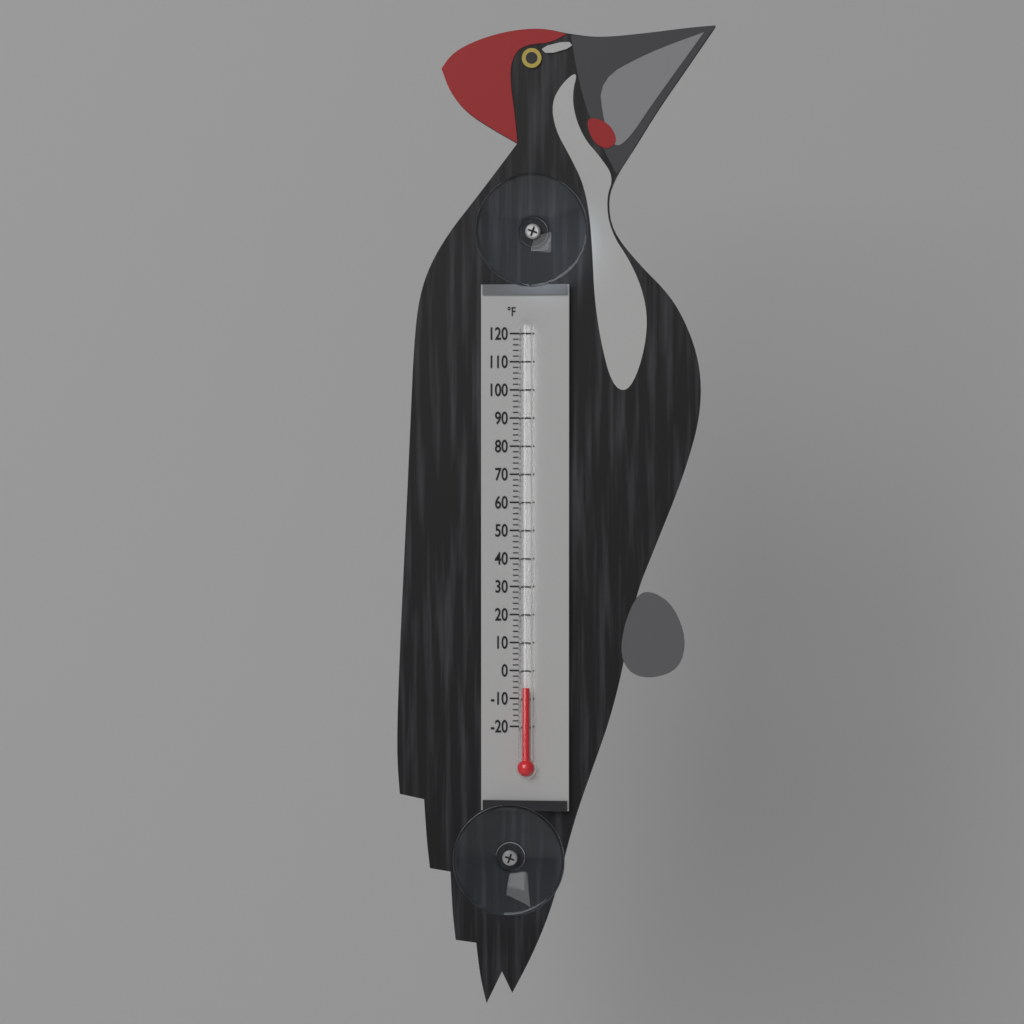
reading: -6 °F
